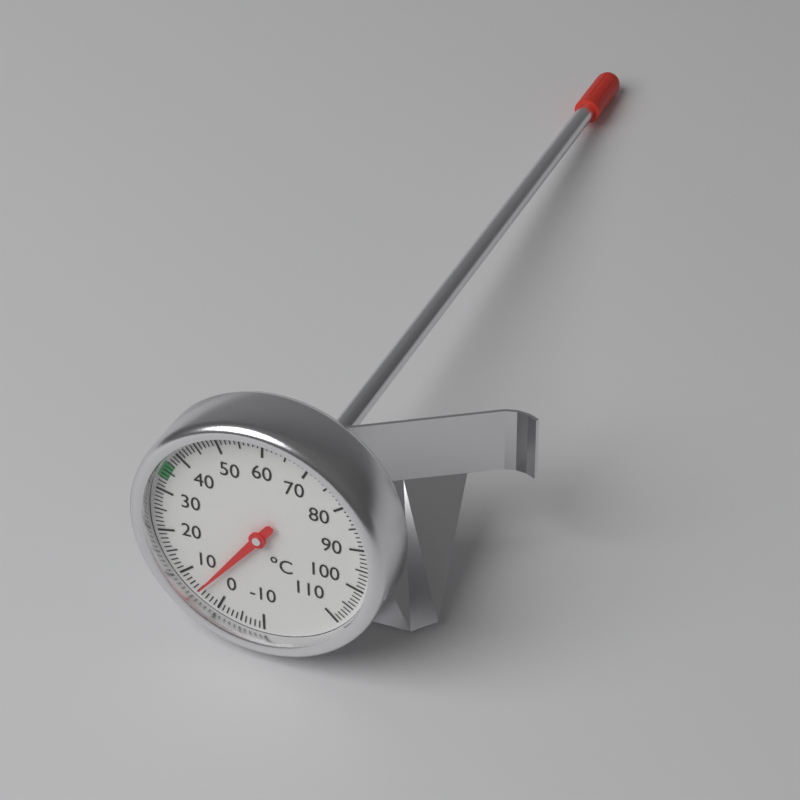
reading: 5 °C
